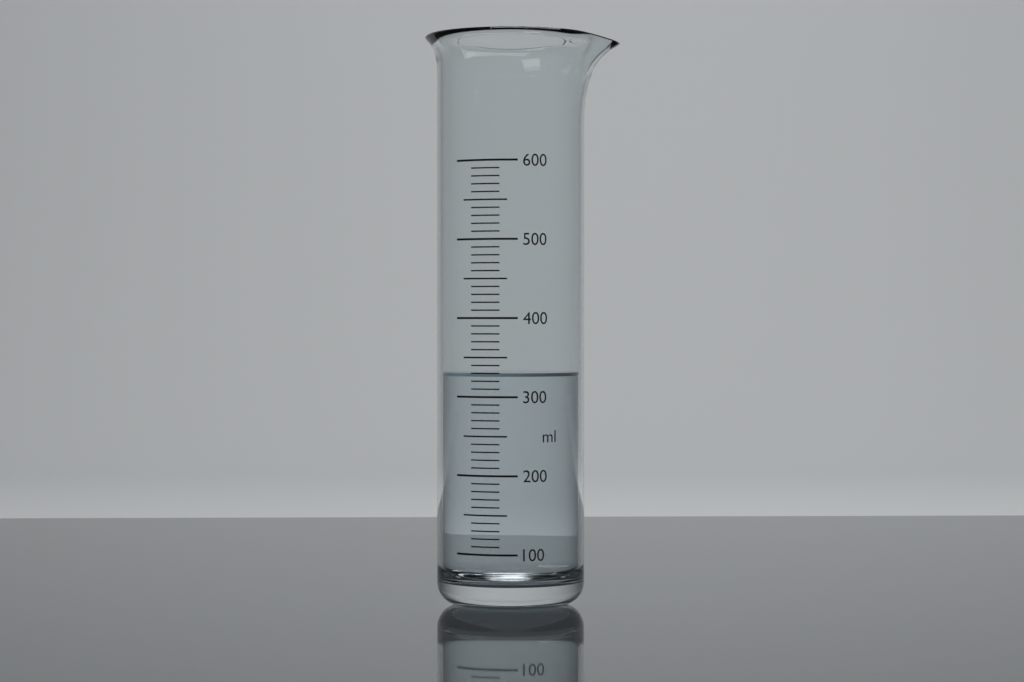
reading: 330 ml
